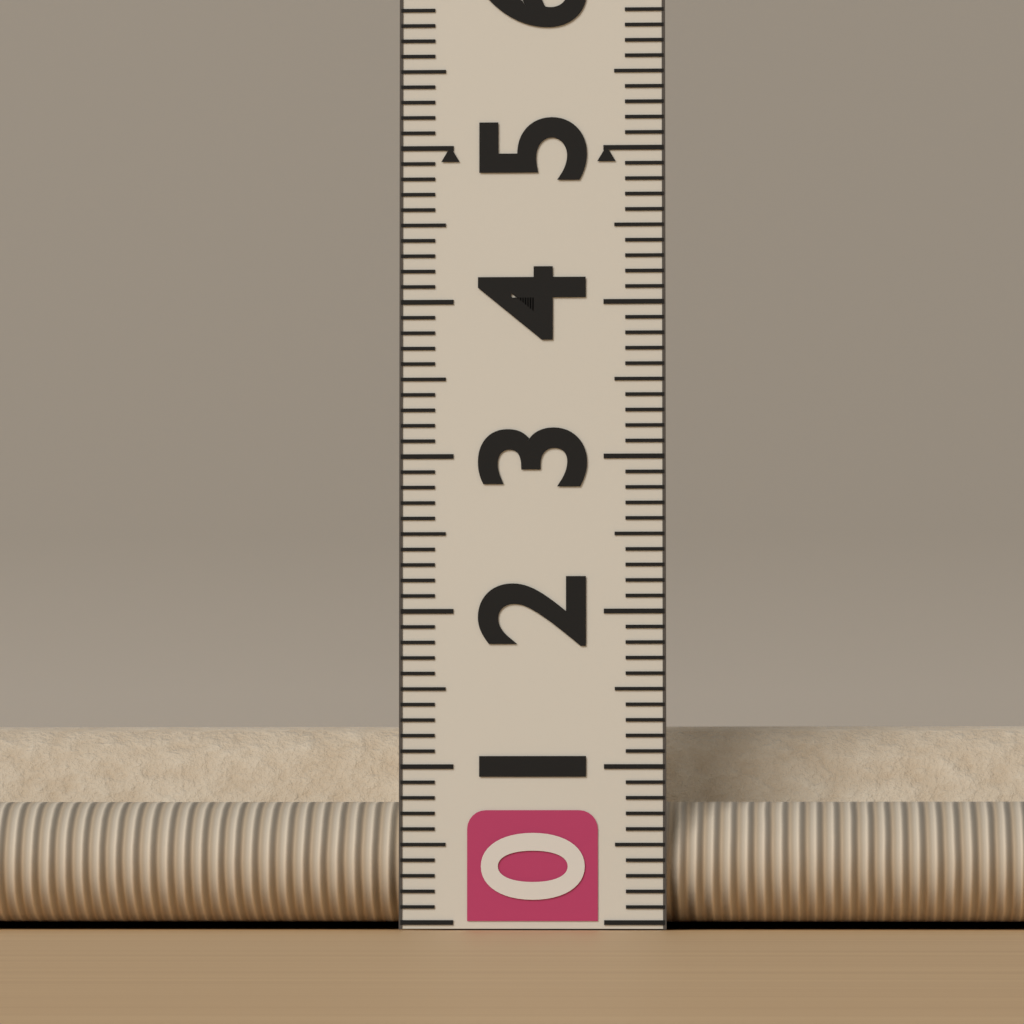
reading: 1.3 (no unit)
